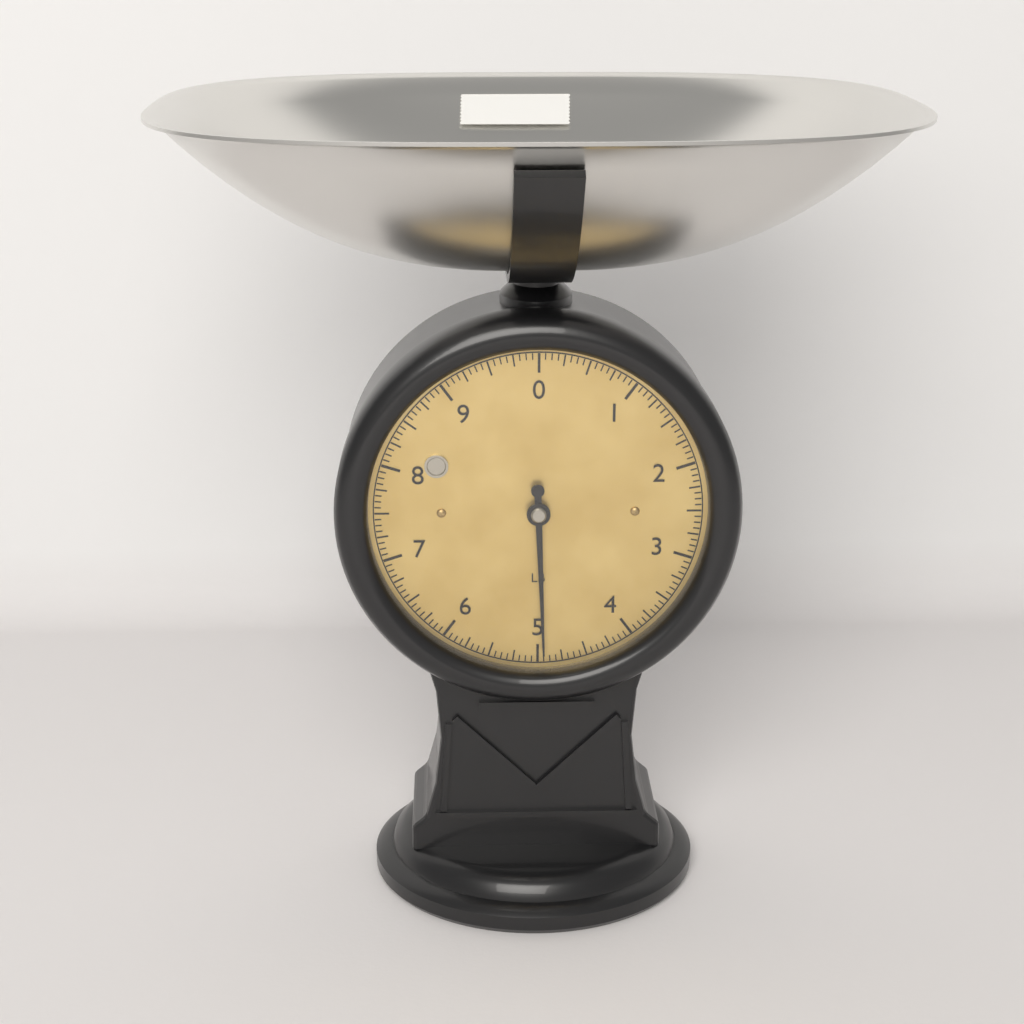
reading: 4.9375 lb
